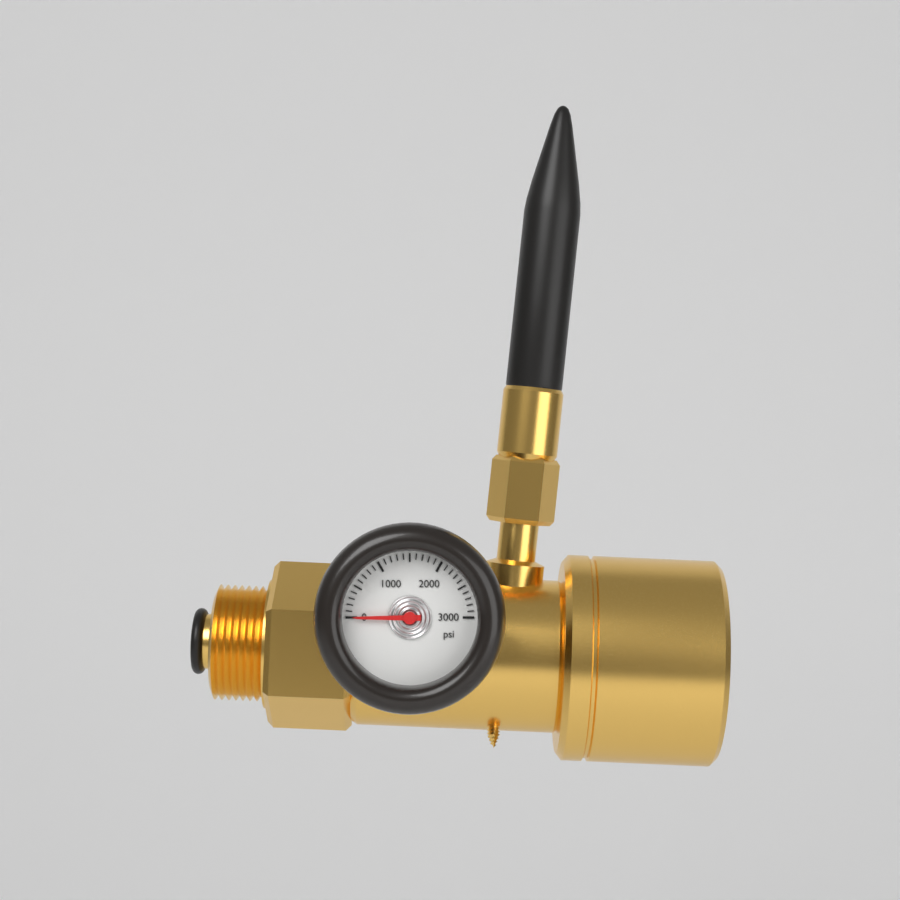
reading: 0 psi
